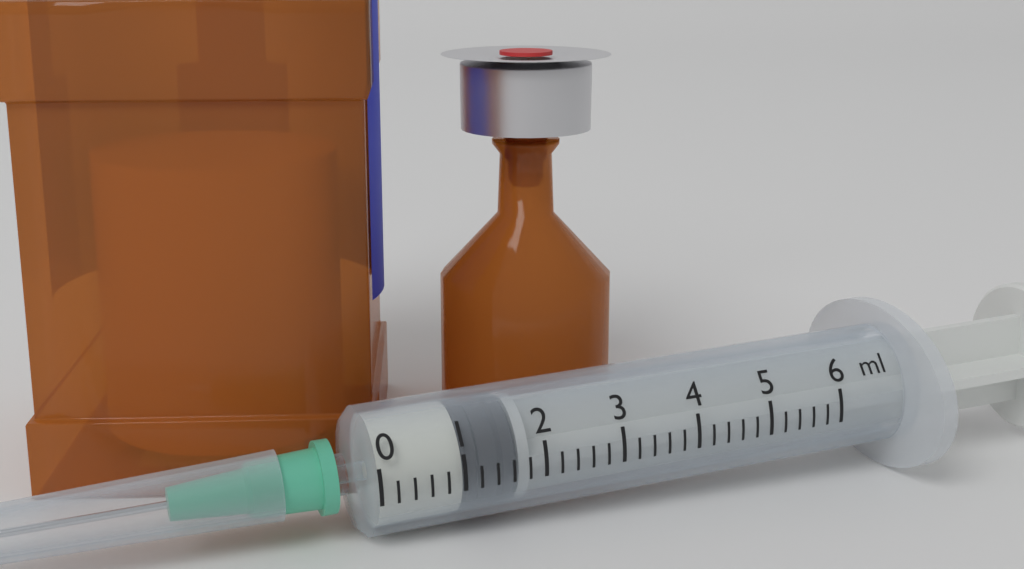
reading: 1.0 ml
